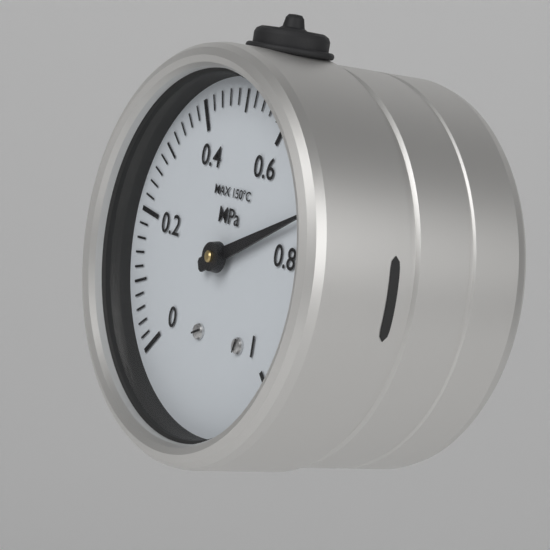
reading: 0.74 MPa
